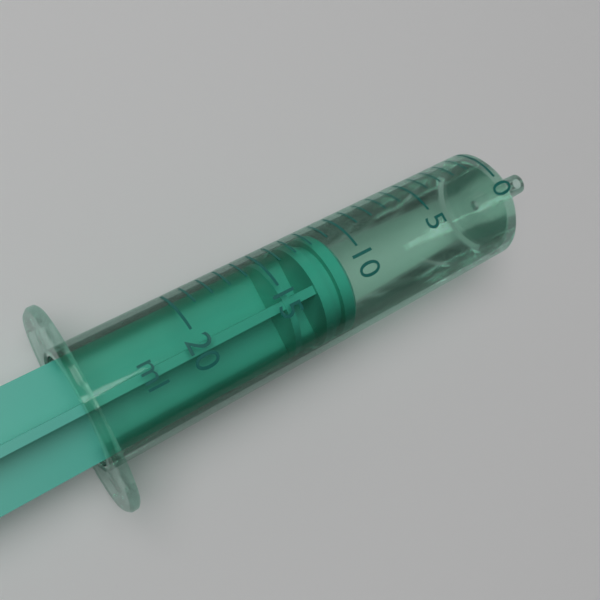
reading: 11 ml
